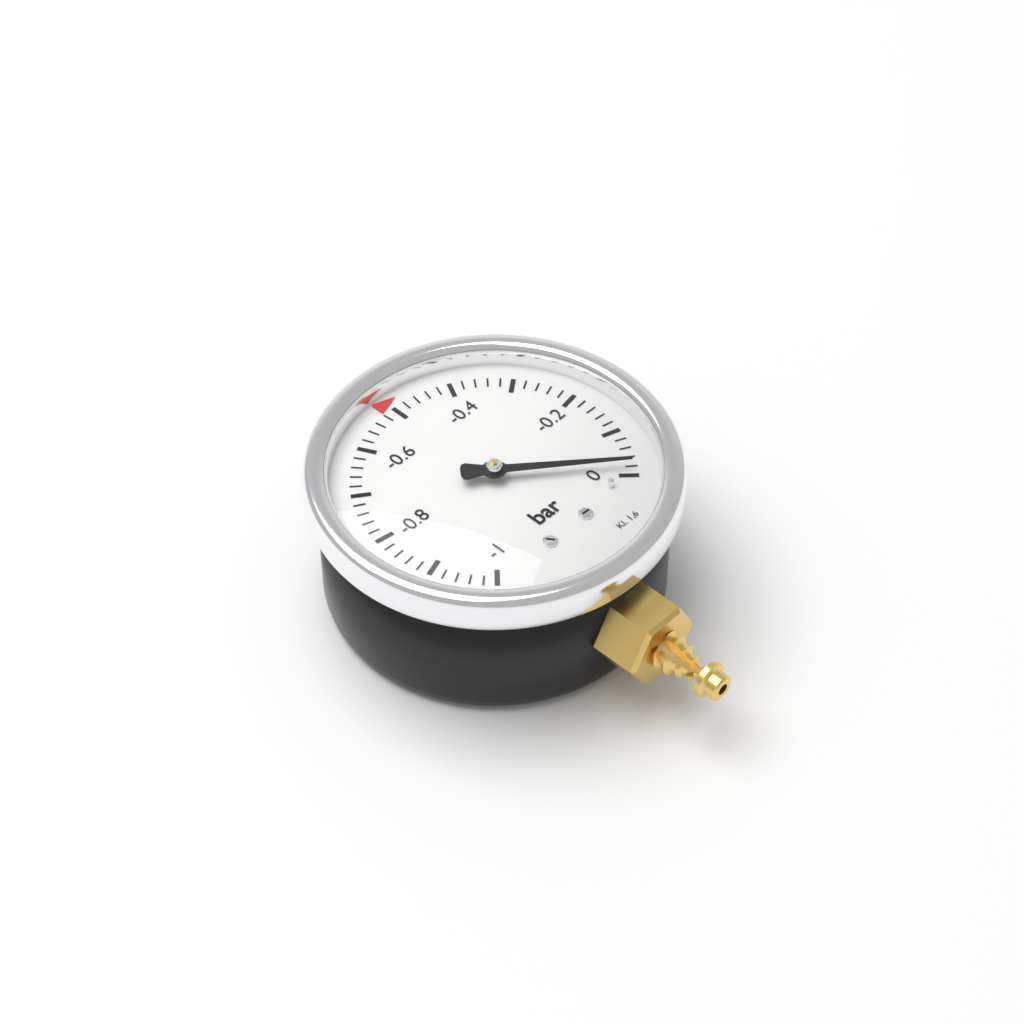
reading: -0.02 bar
